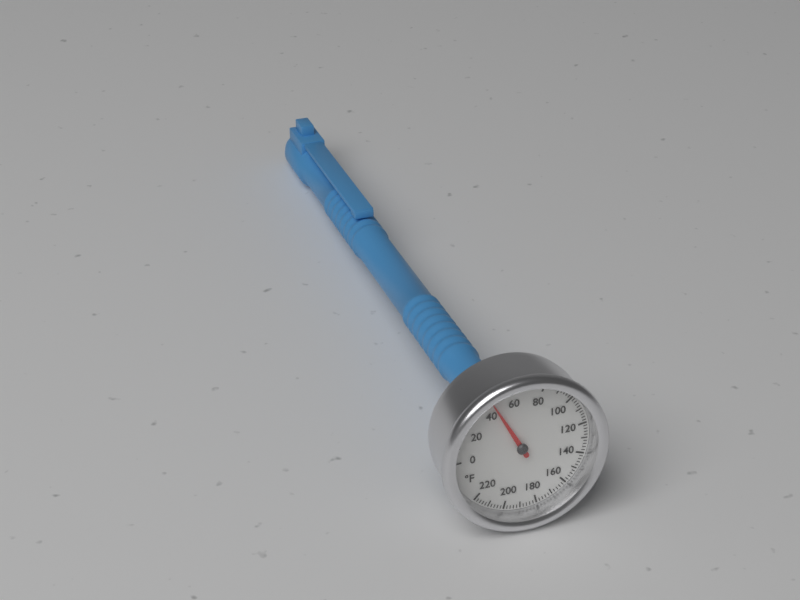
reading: 46 °F
